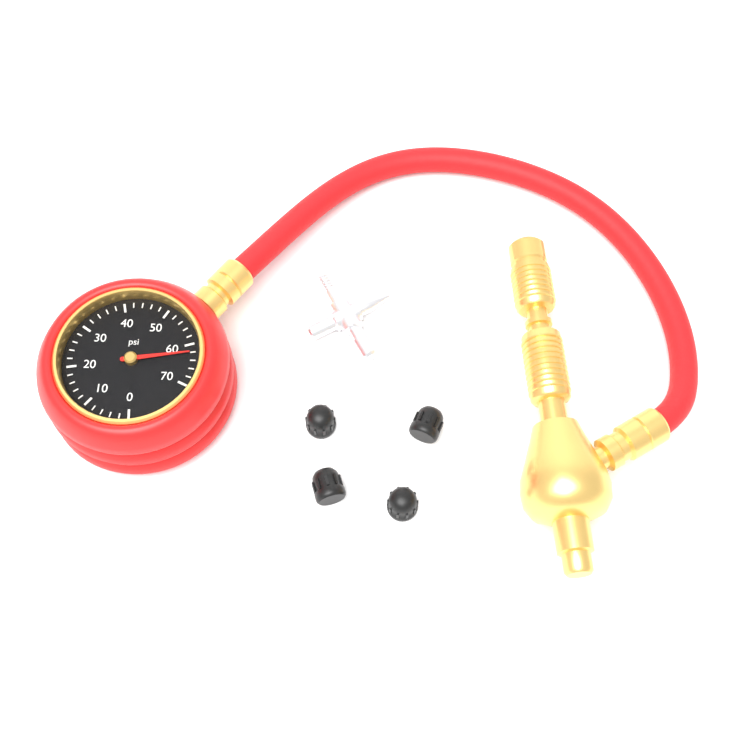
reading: 62 psi
